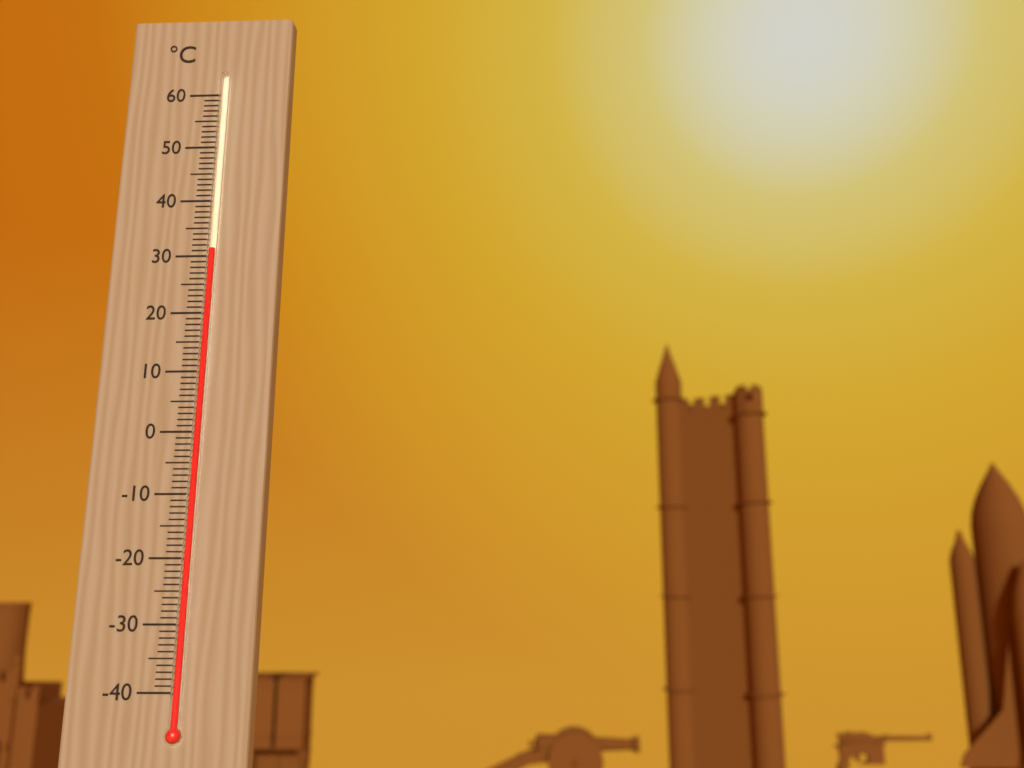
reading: 31 °C
